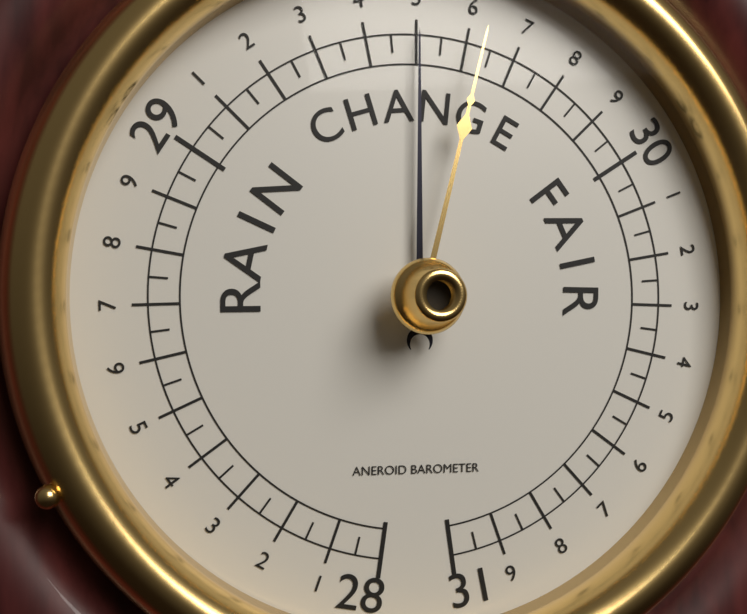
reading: 29.50 (no unit)
